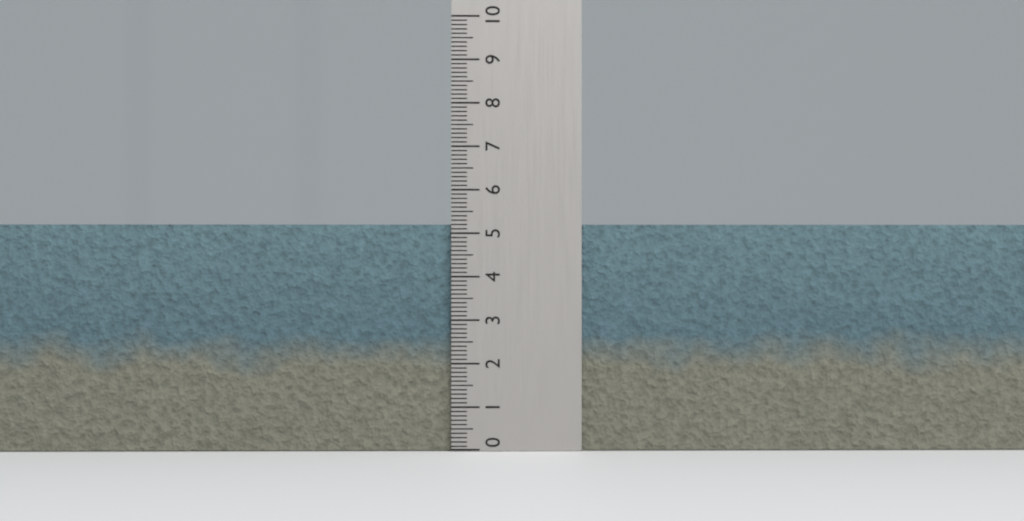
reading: 5.2 (no unit)
